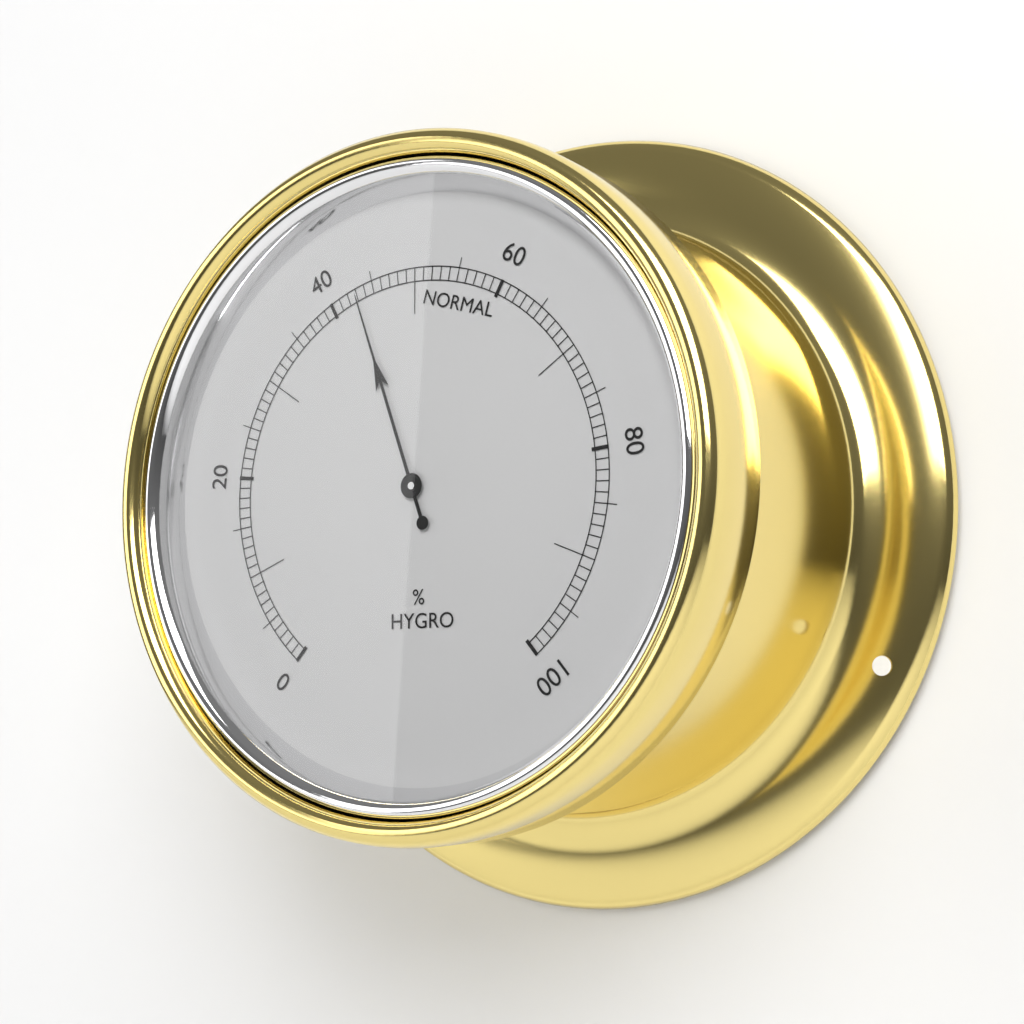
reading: 43 %
